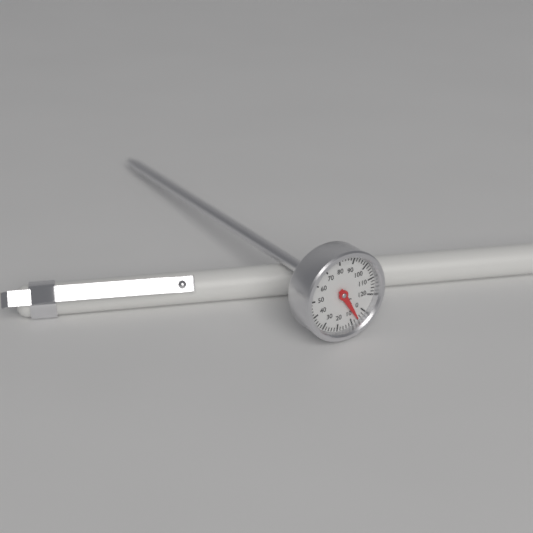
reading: 6 °C
